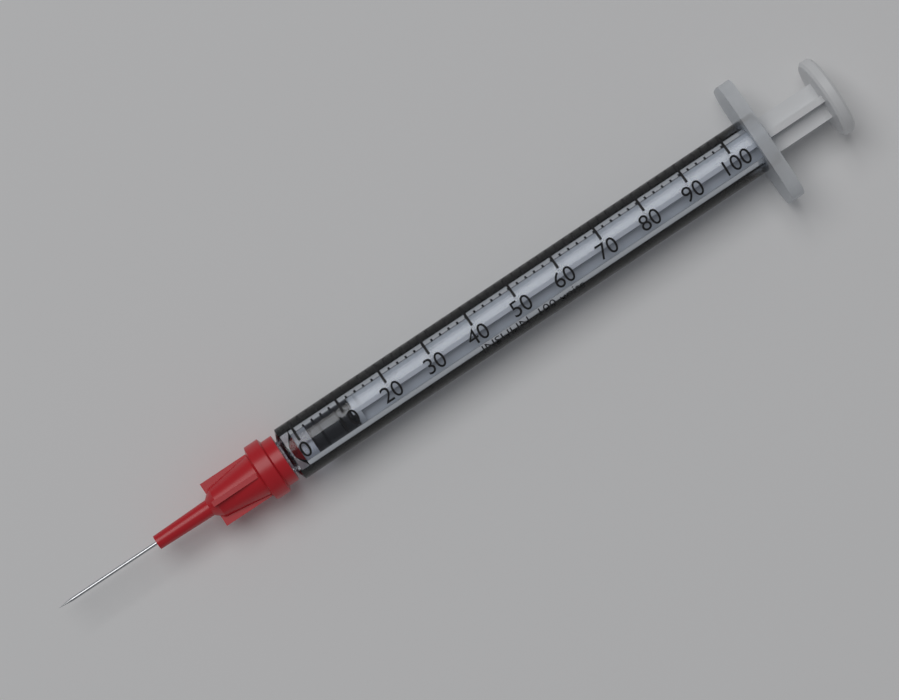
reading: 2 units
